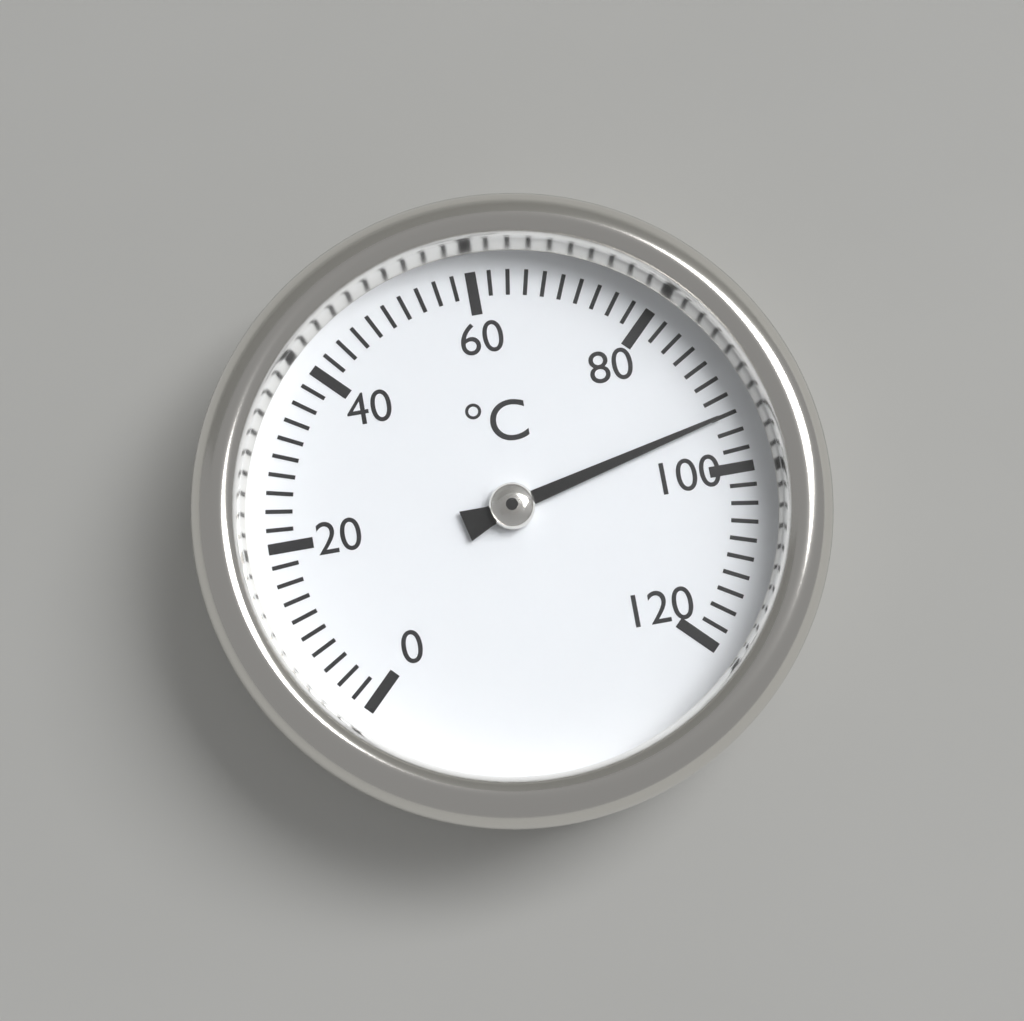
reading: 94 °C
